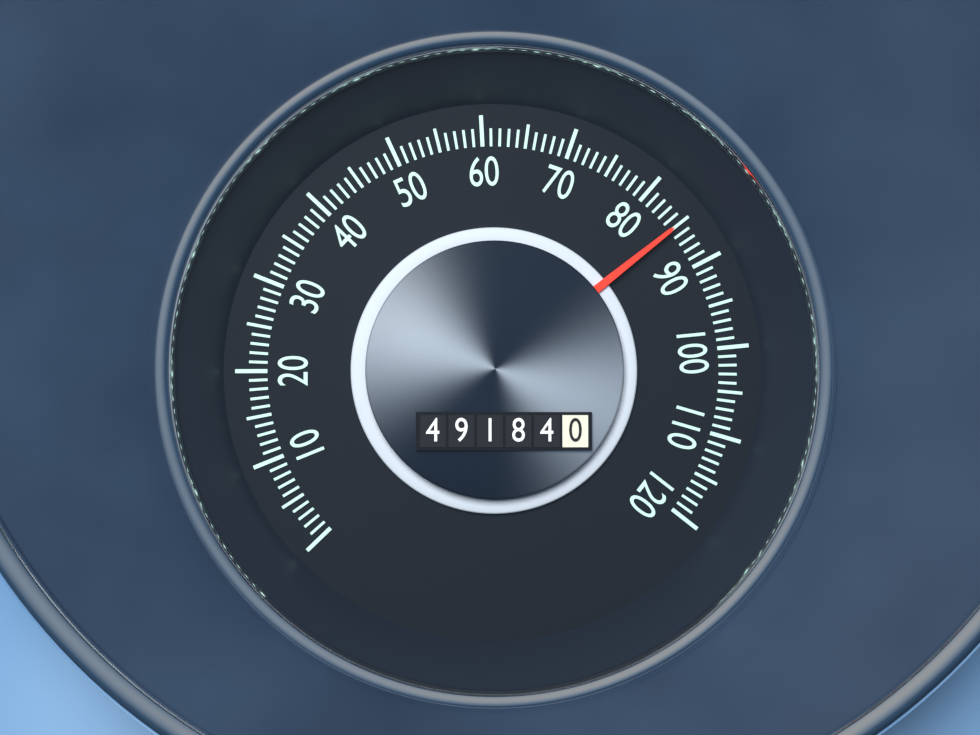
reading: 85 (no unit)
